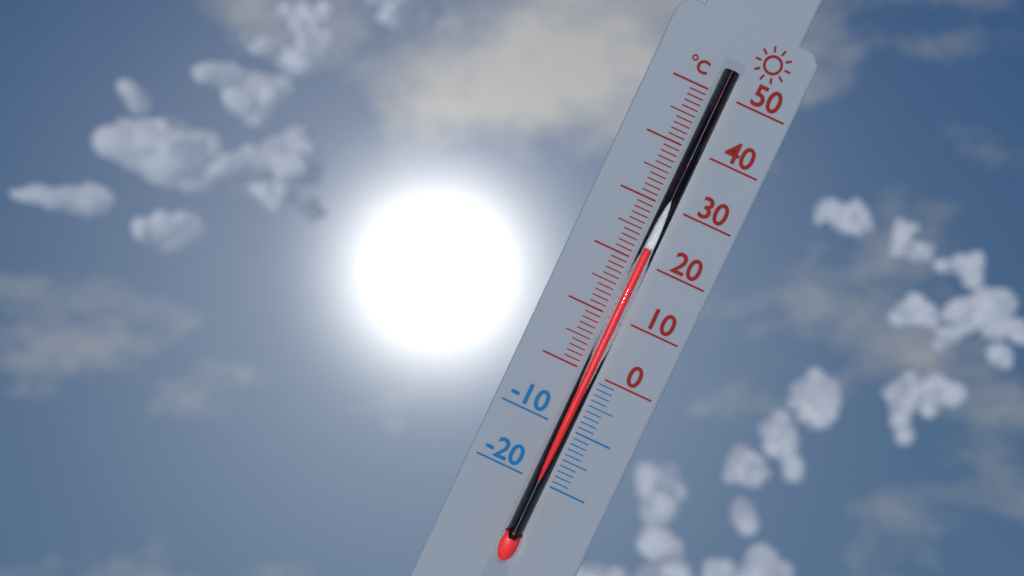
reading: 22 °C
